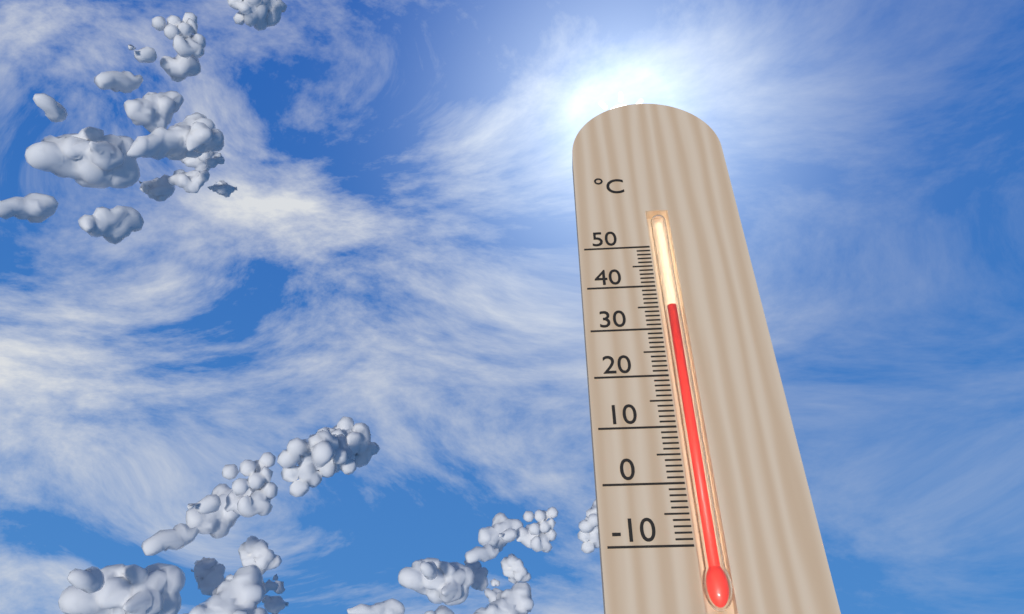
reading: 35 °C
